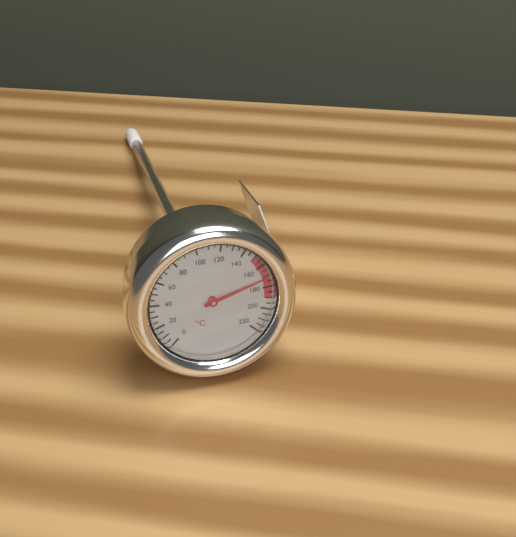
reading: 170 °C
